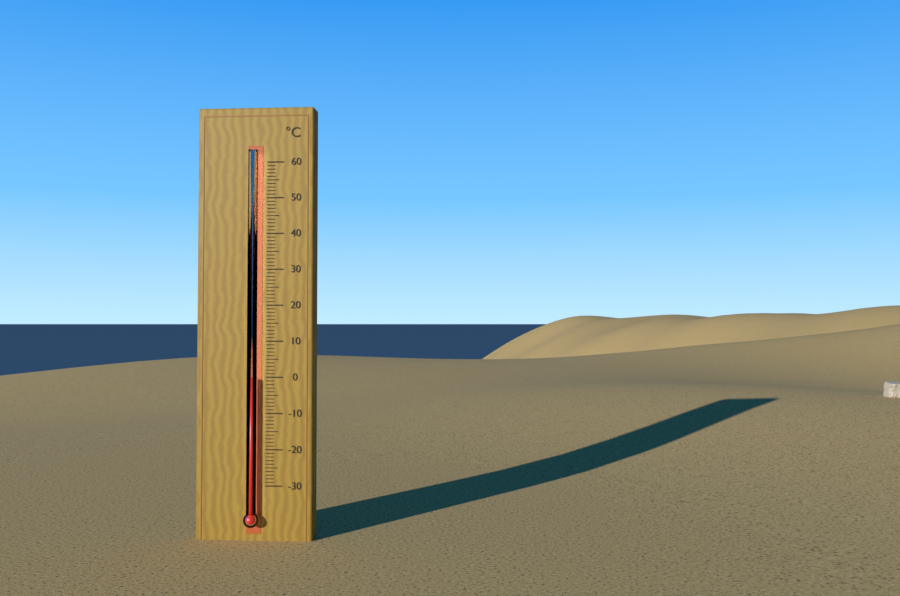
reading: 0 °C
